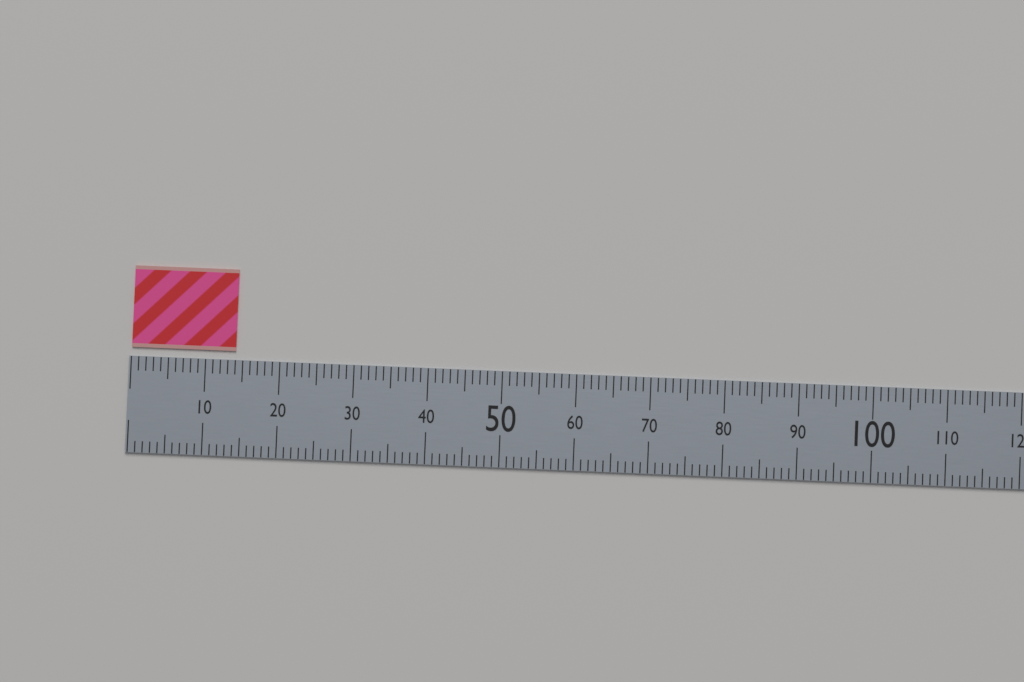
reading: 14 (no unit)
